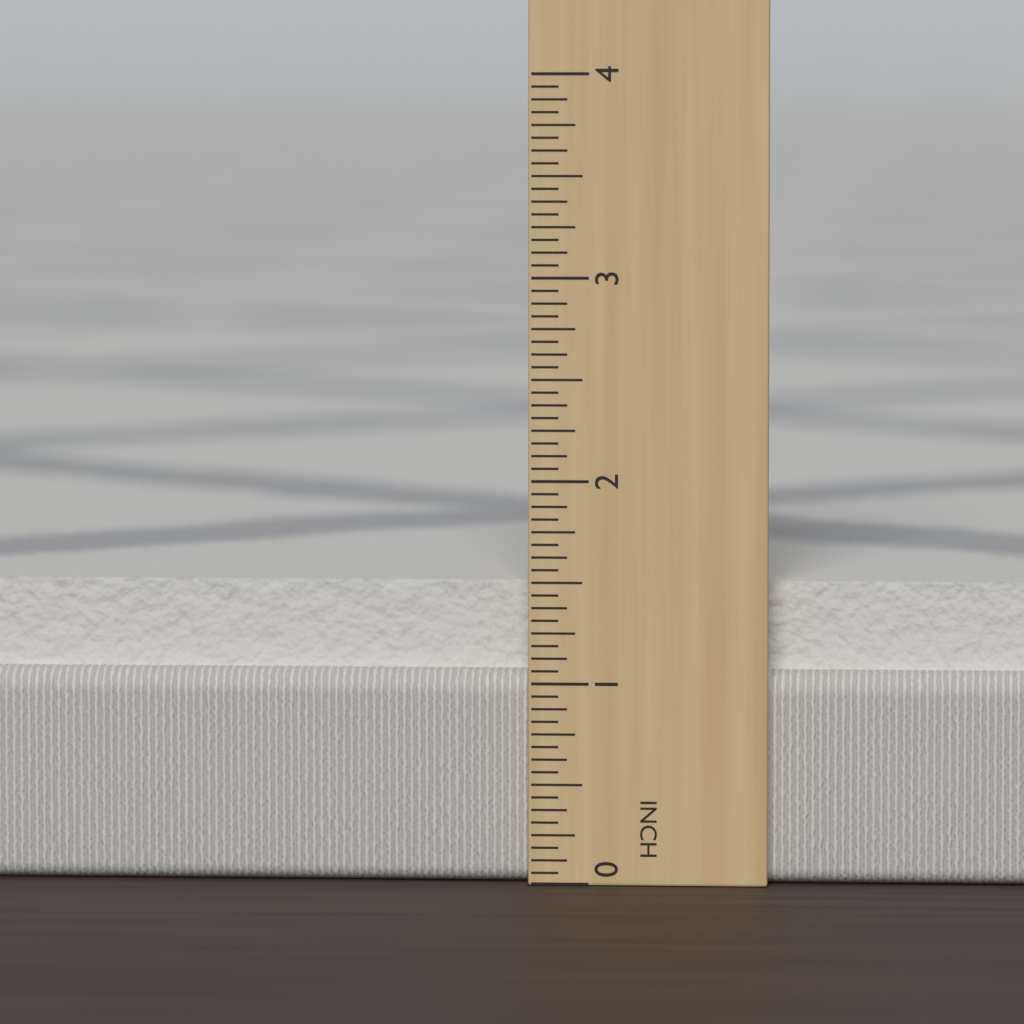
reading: 1.5000 in
